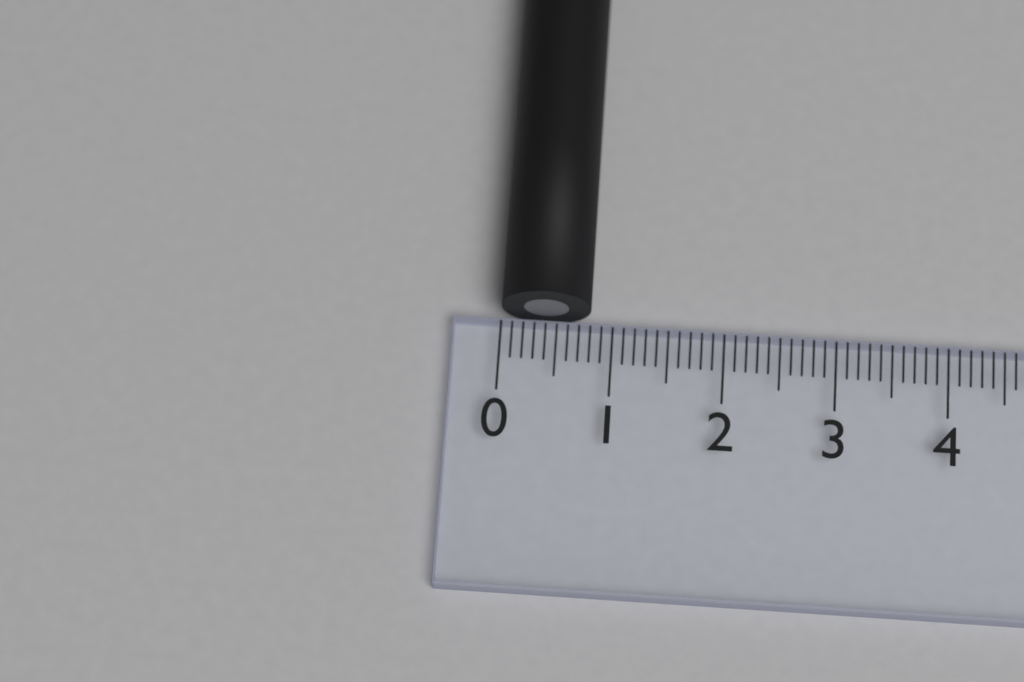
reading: 0.8 (no unit)
